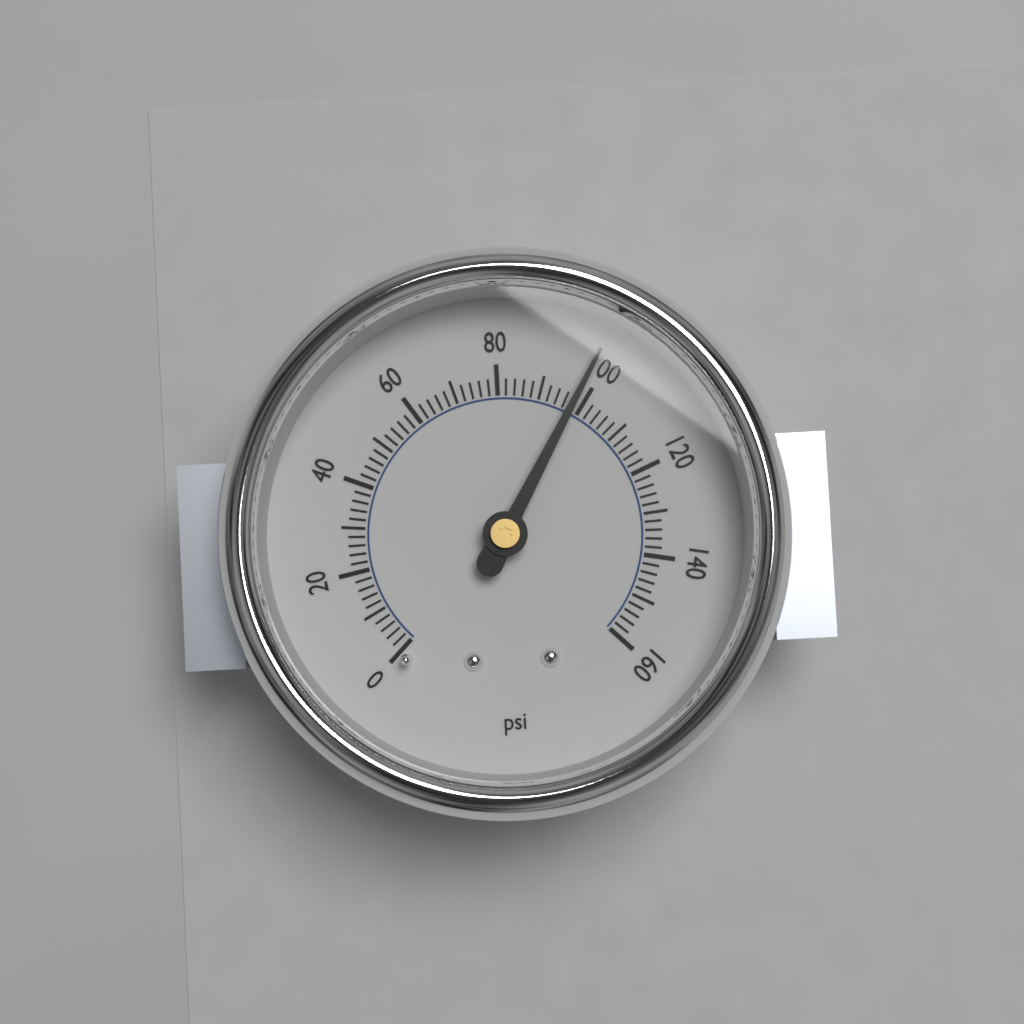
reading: 98 psi
